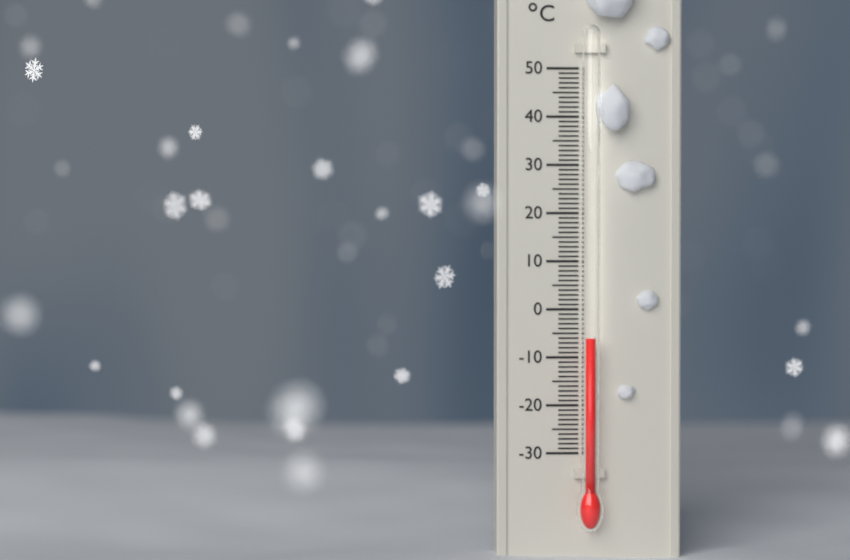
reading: -6 °C
